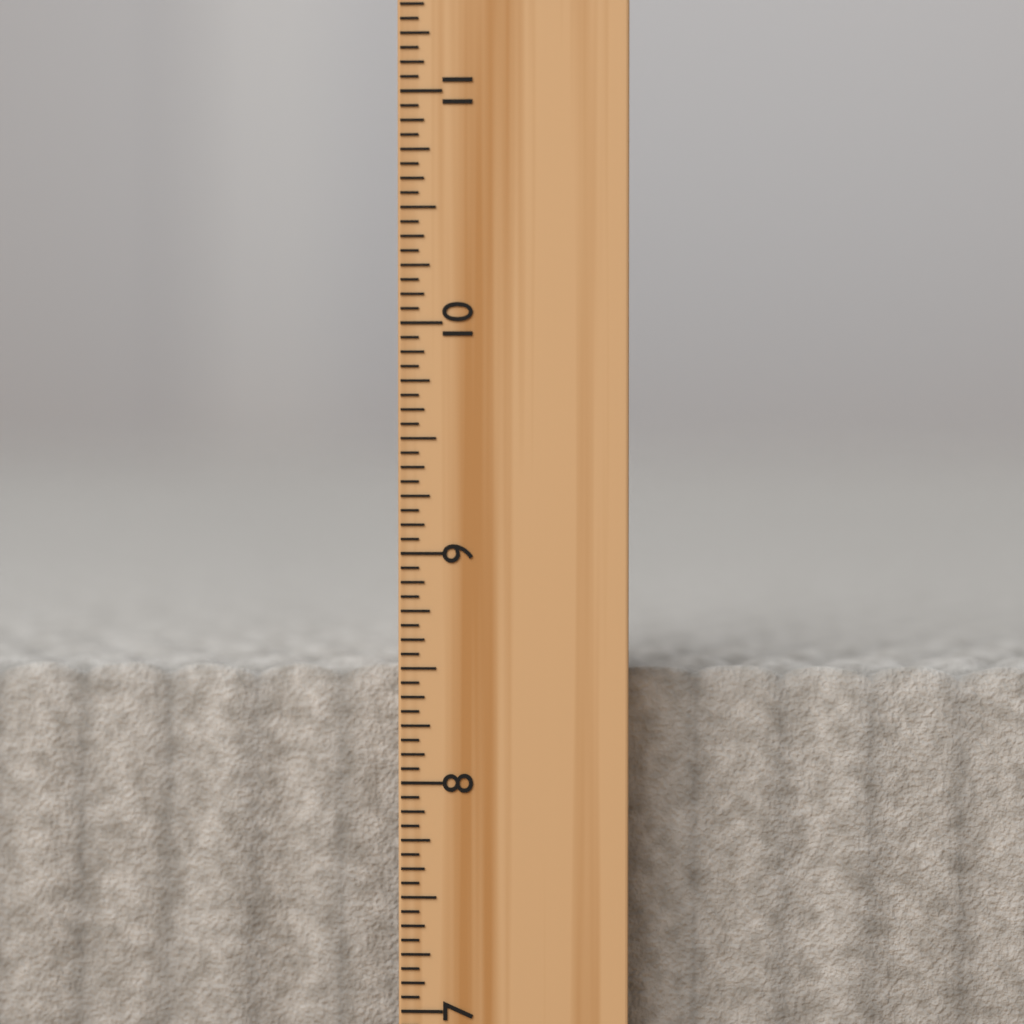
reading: 8.5000 inch
